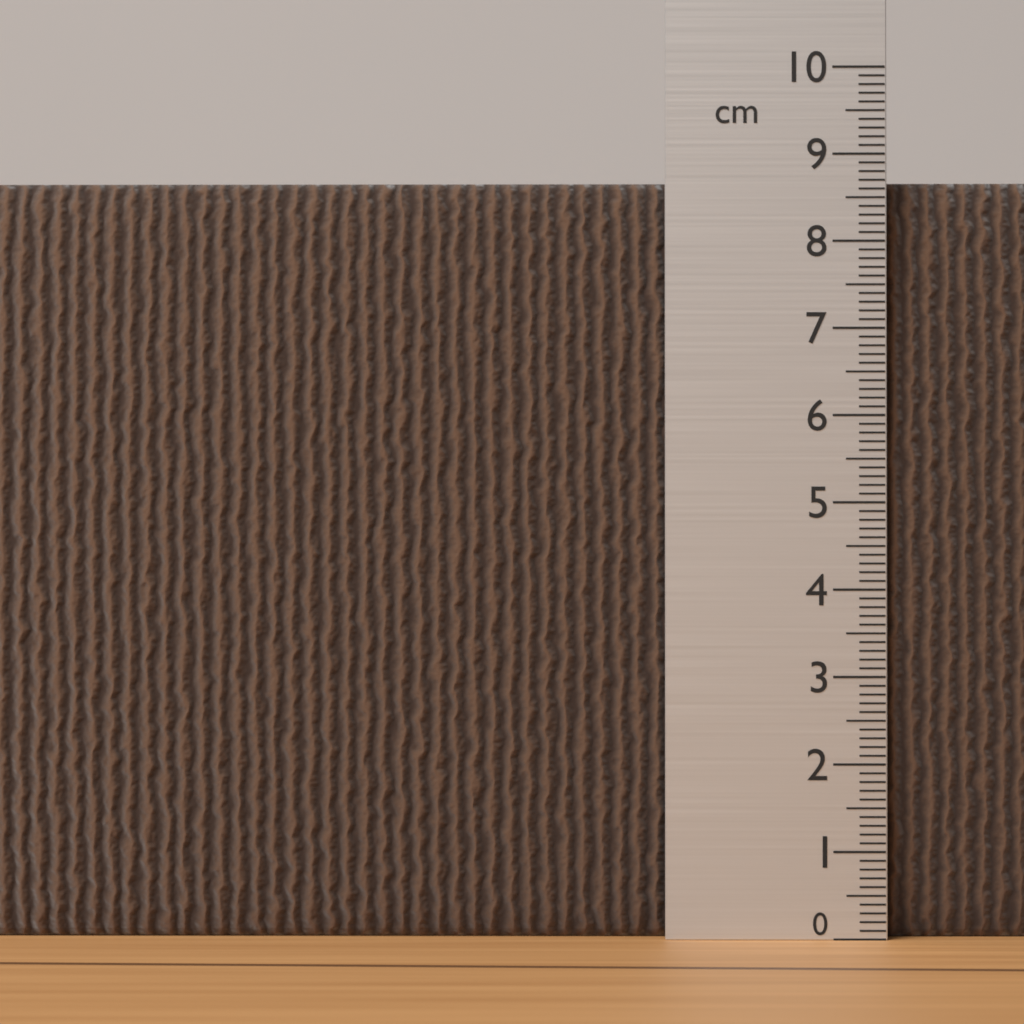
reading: 8.7 cm
